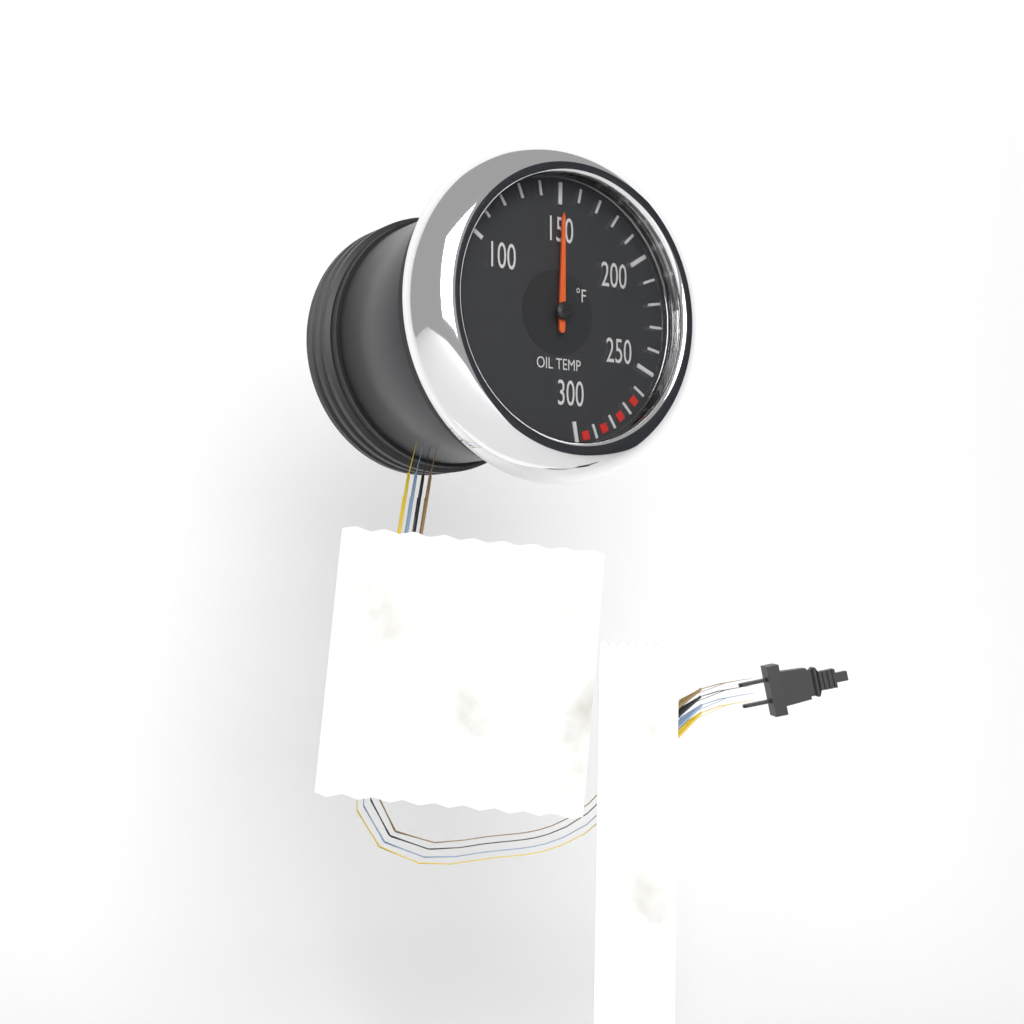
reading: 150 °F
